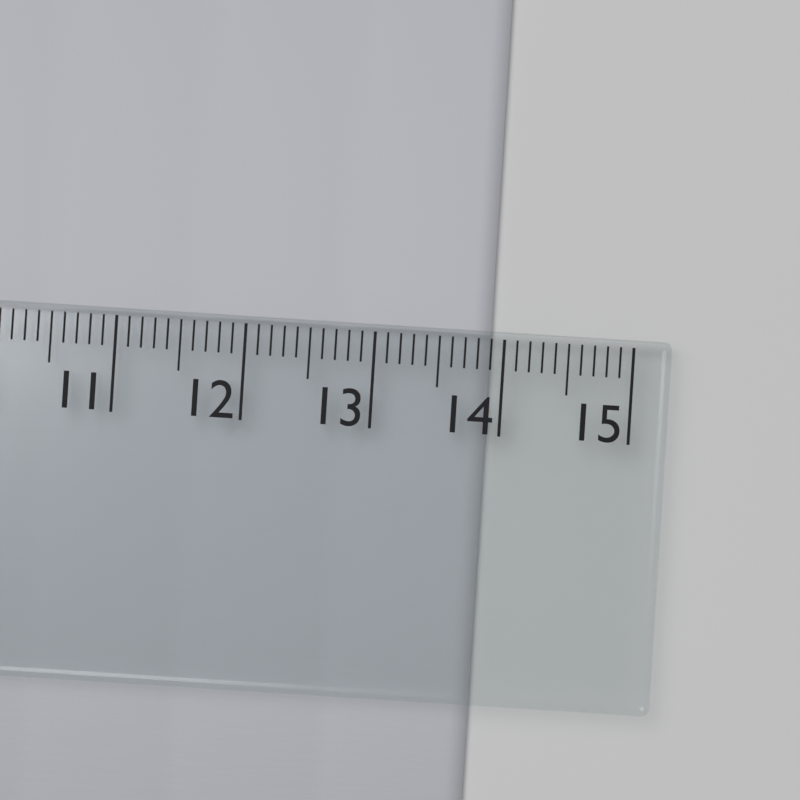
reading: 13.9 cm
